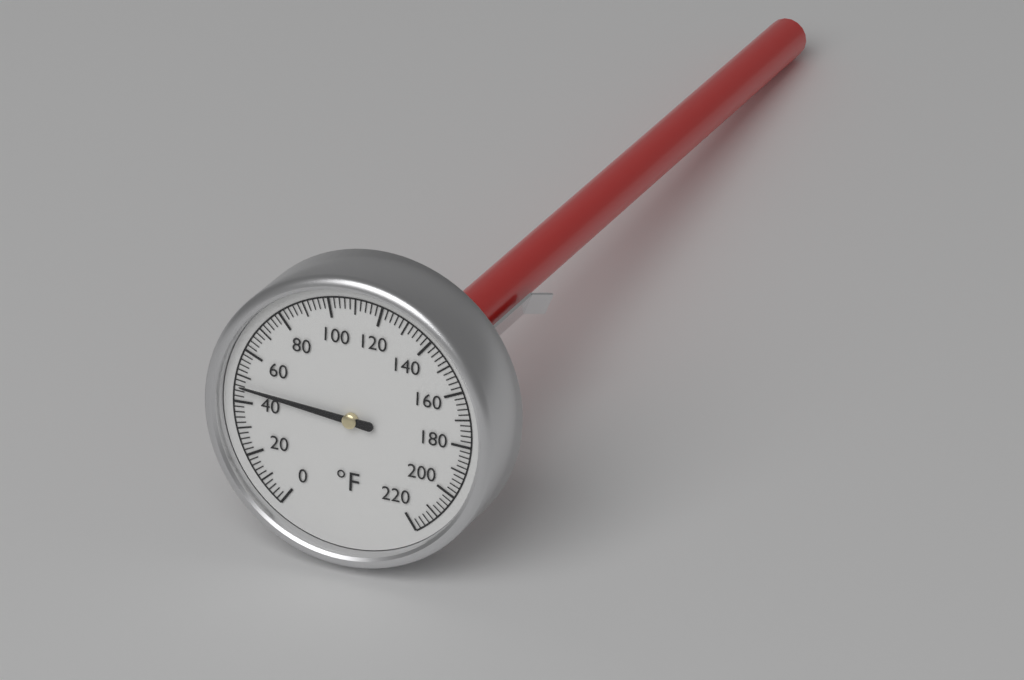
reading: 46 °F
